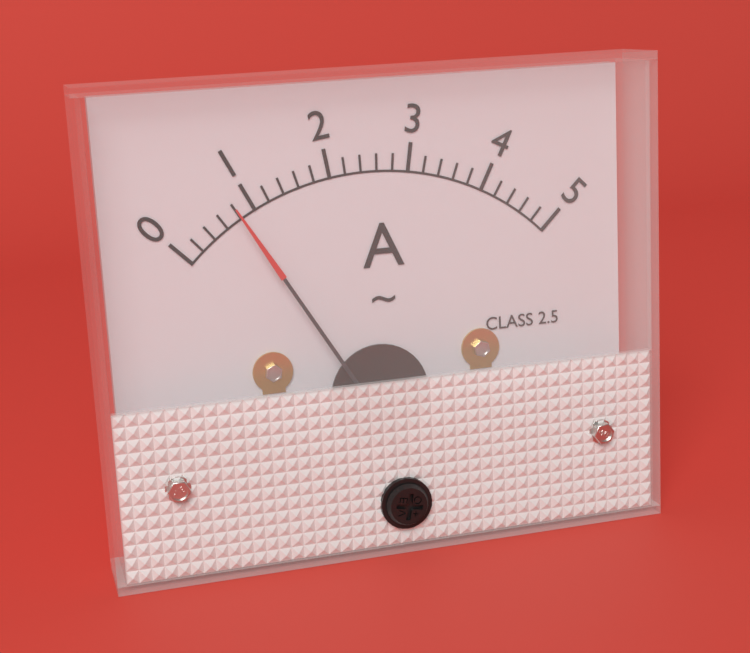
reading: 0.8 A
